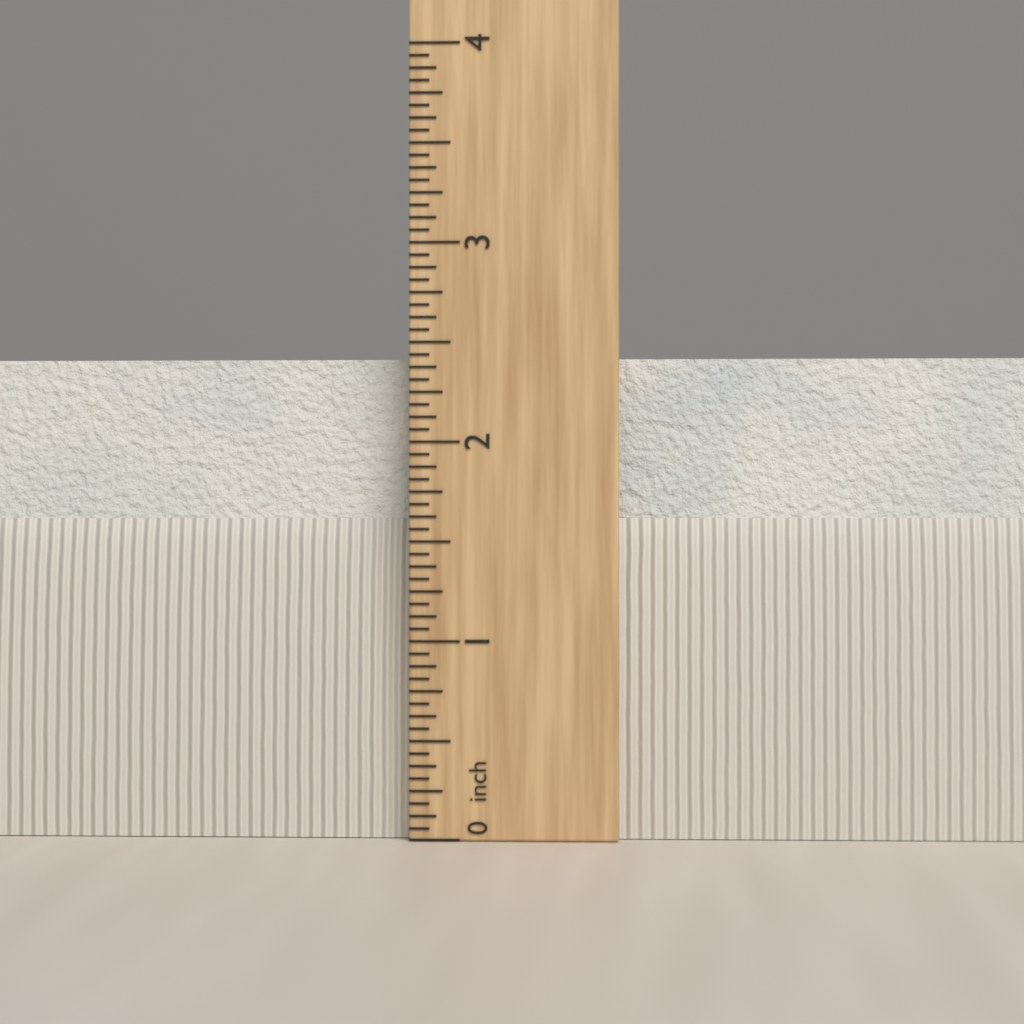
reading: 2.4375 in
